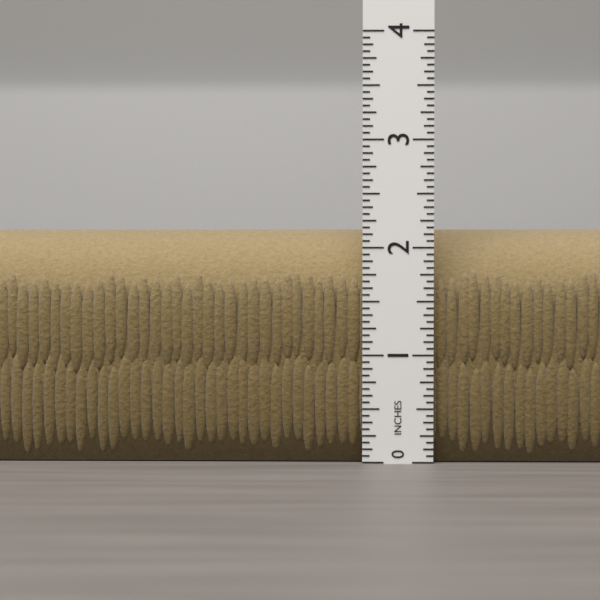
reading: 2.1875 in
